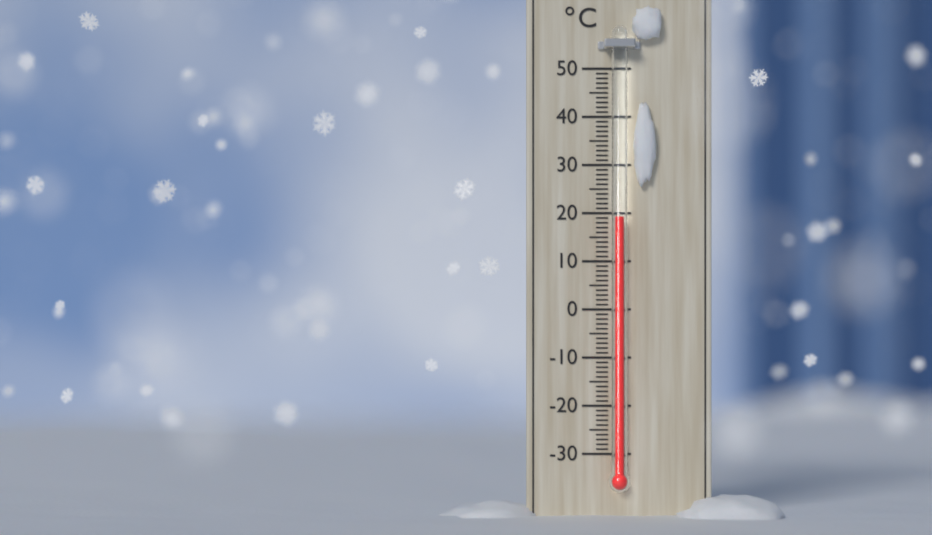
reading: 19 °C
